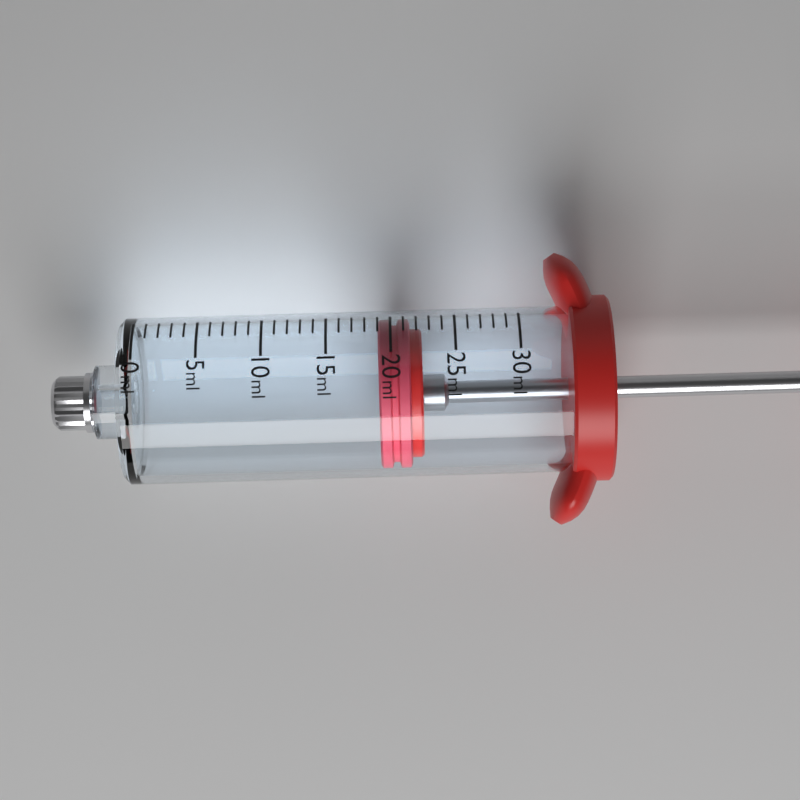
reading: 19 ml
